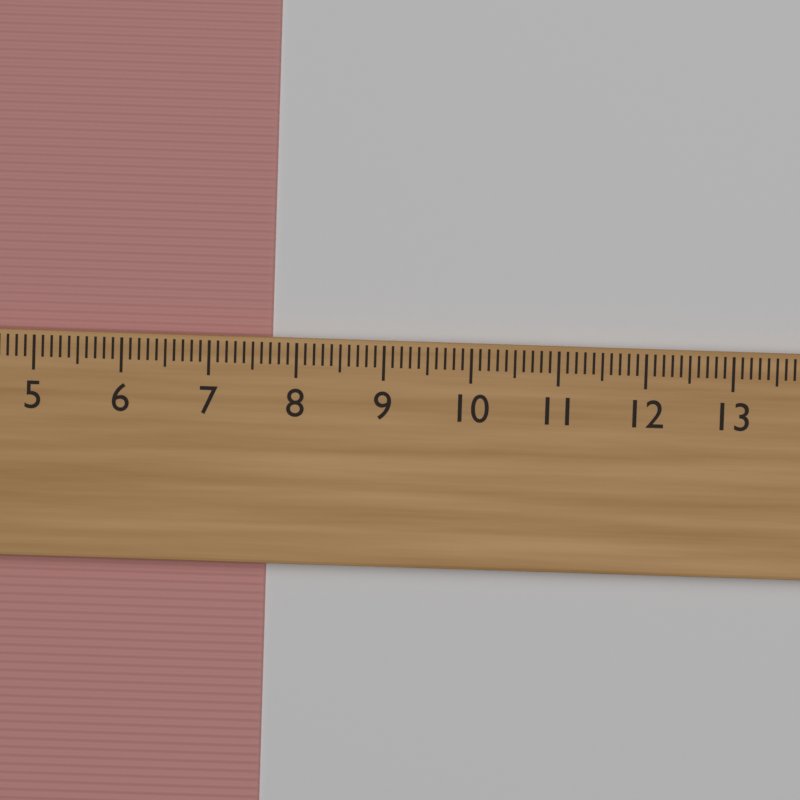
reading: 7.7 cm
